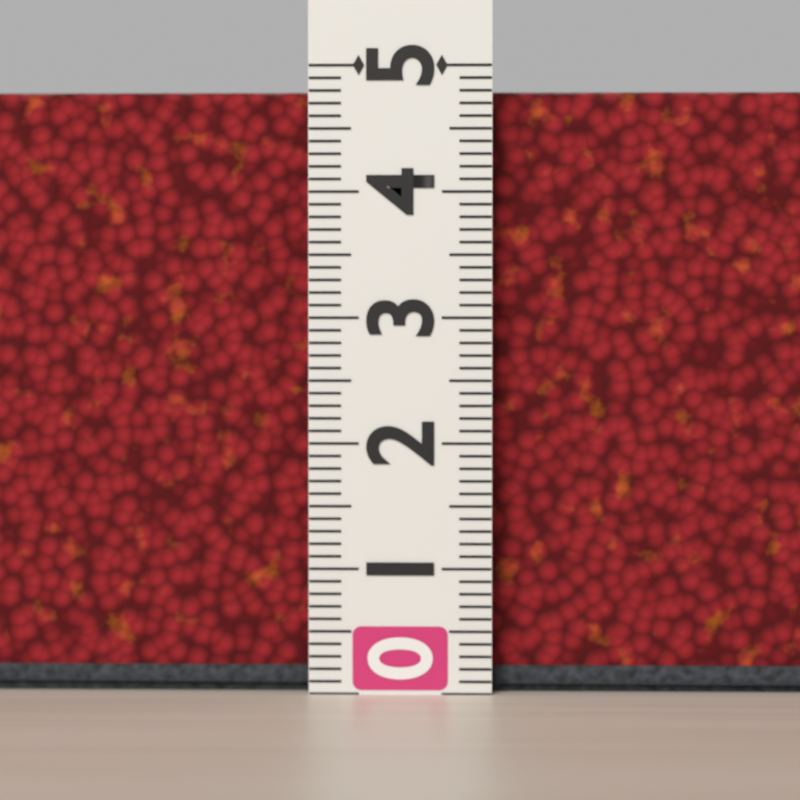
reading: 4.8 (no unit)
